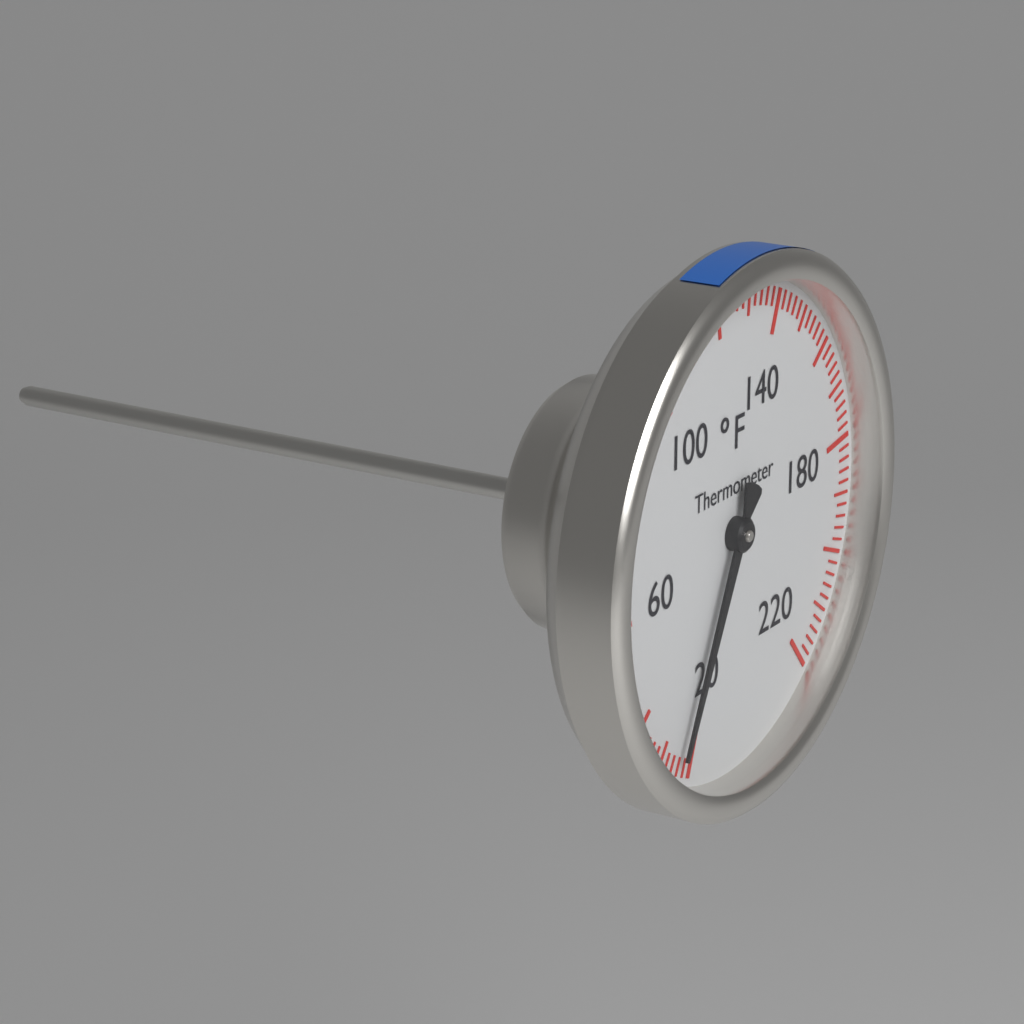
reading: 24 °F
